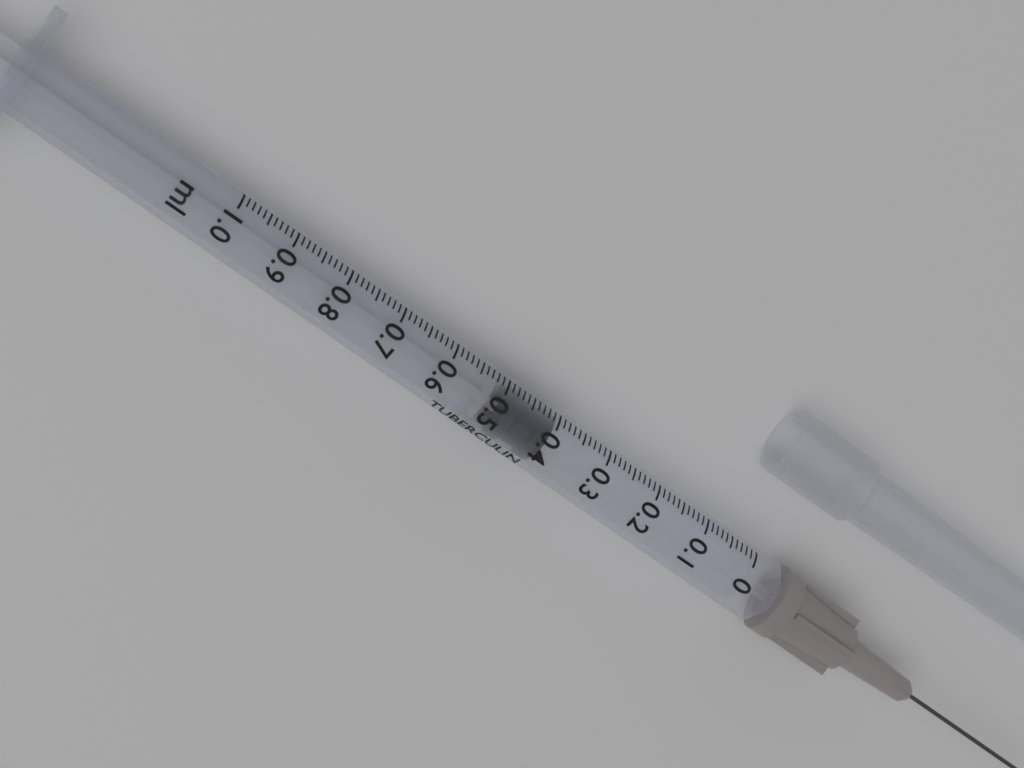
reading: 0.40 ml
